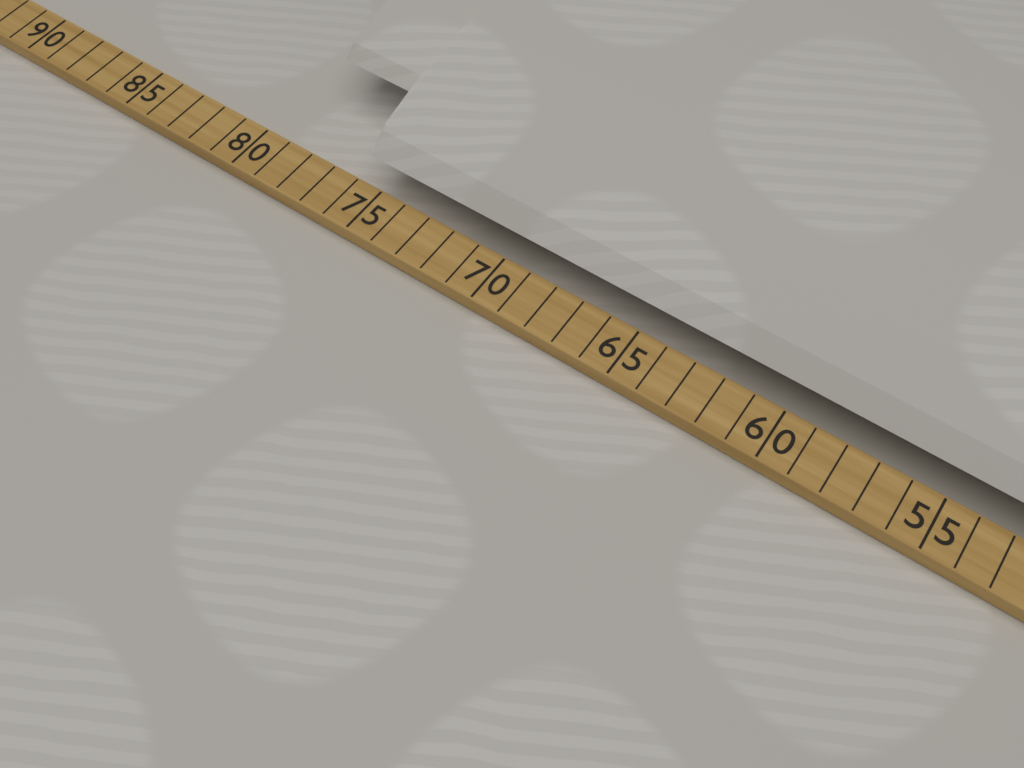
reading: 79 (no unit)
